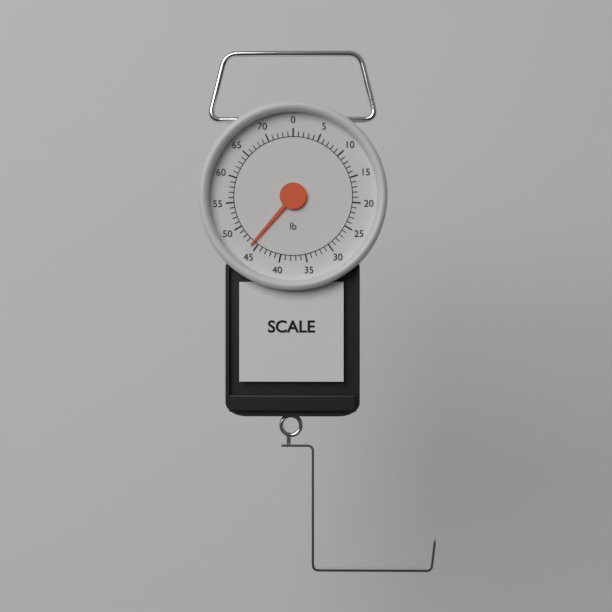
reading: 46 lb
